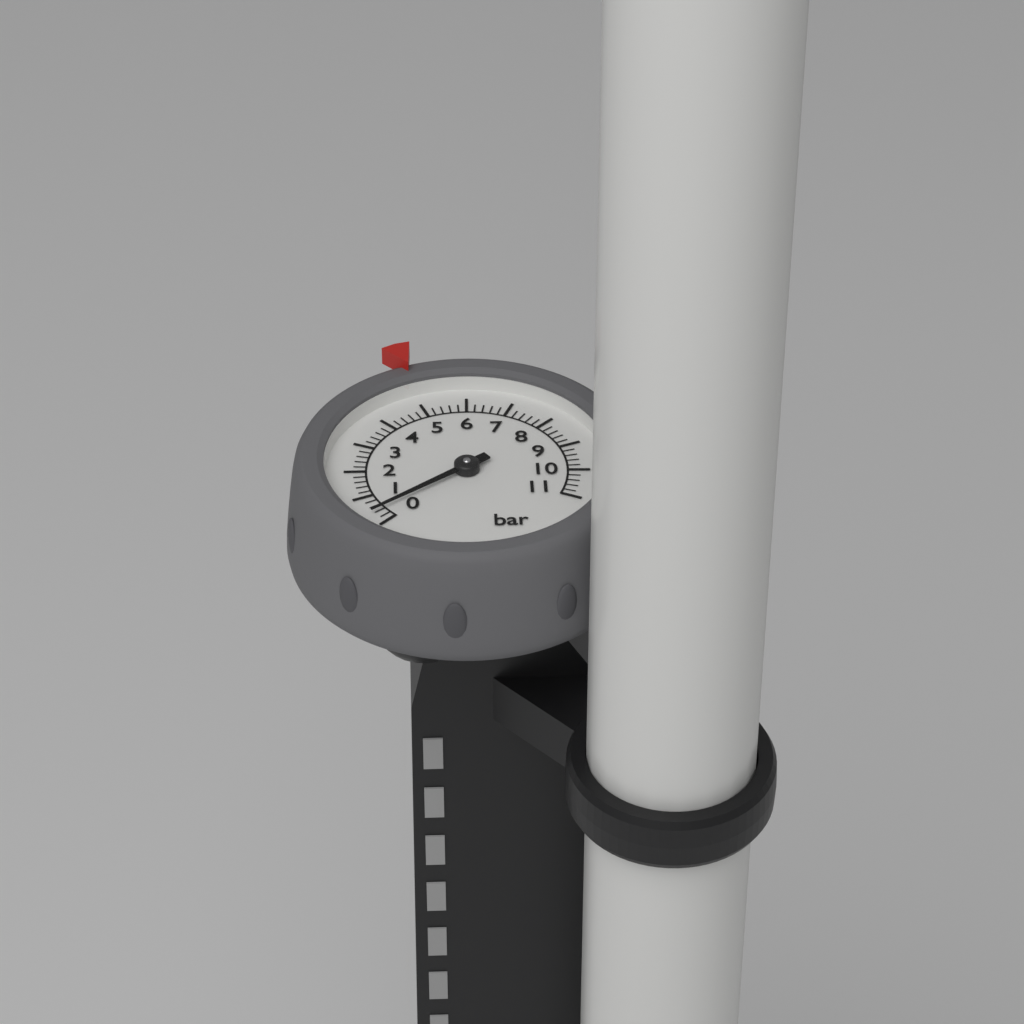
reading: 0.4 bar
